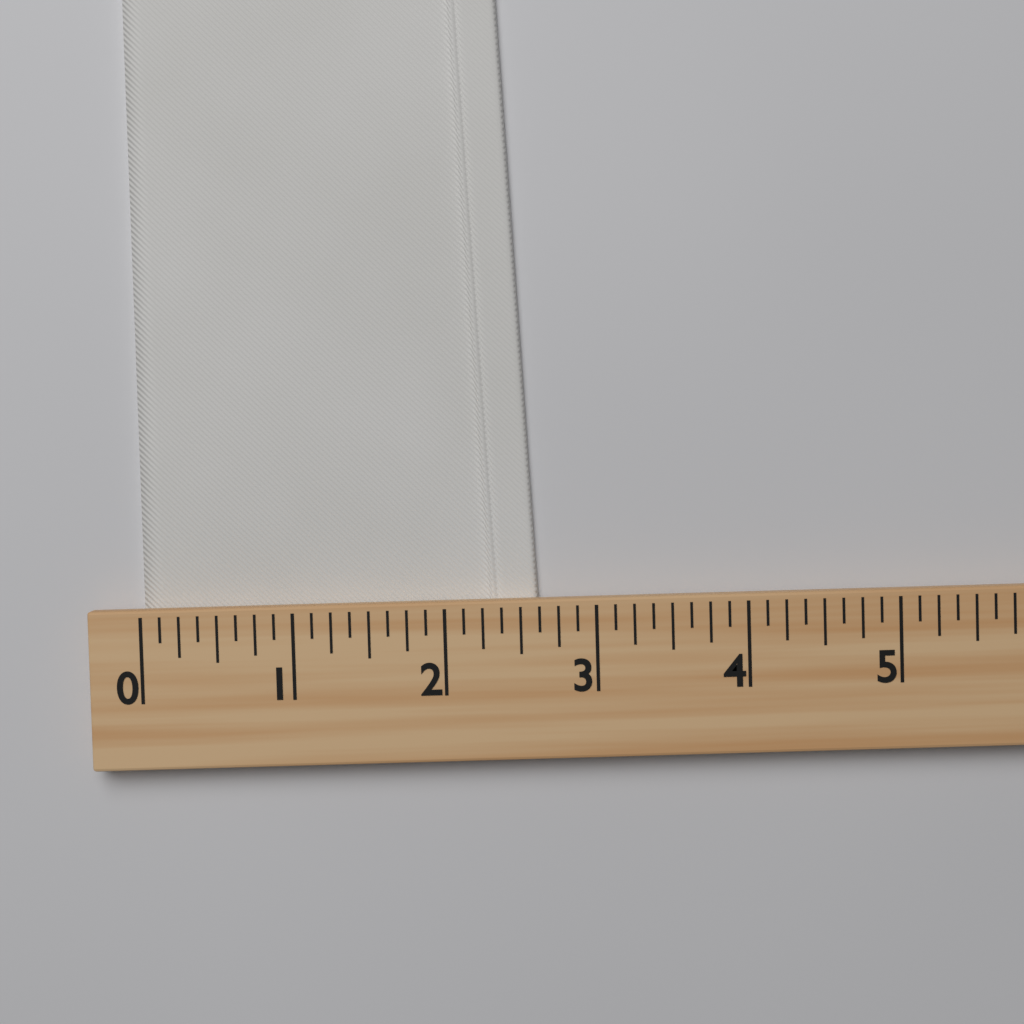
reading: 2.625 (no unit)
